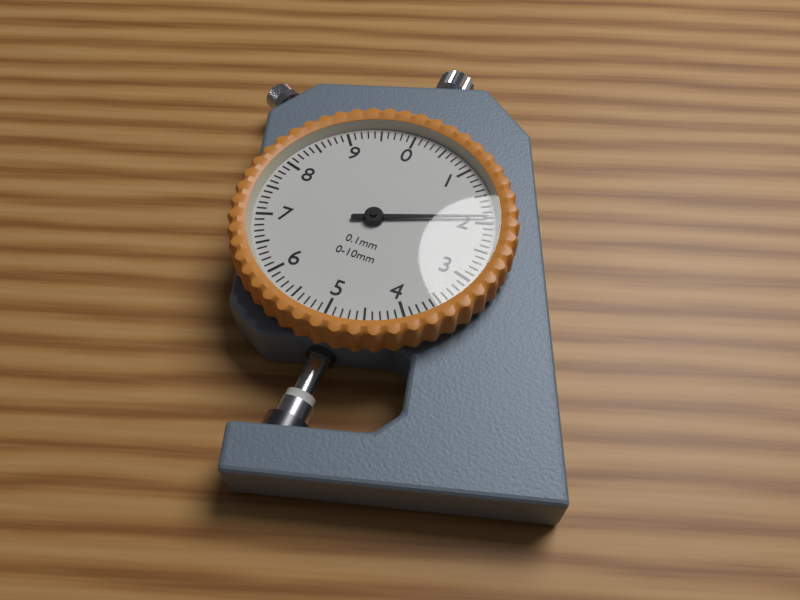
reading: 1.9 mm
